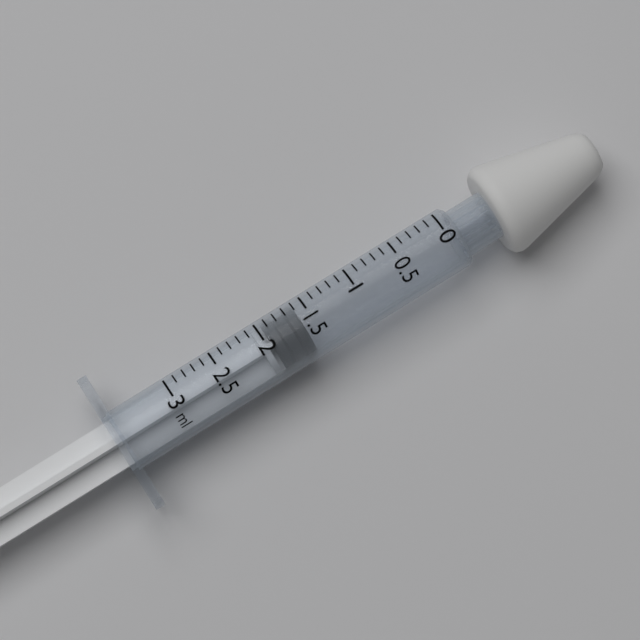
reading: 1.6 ml
